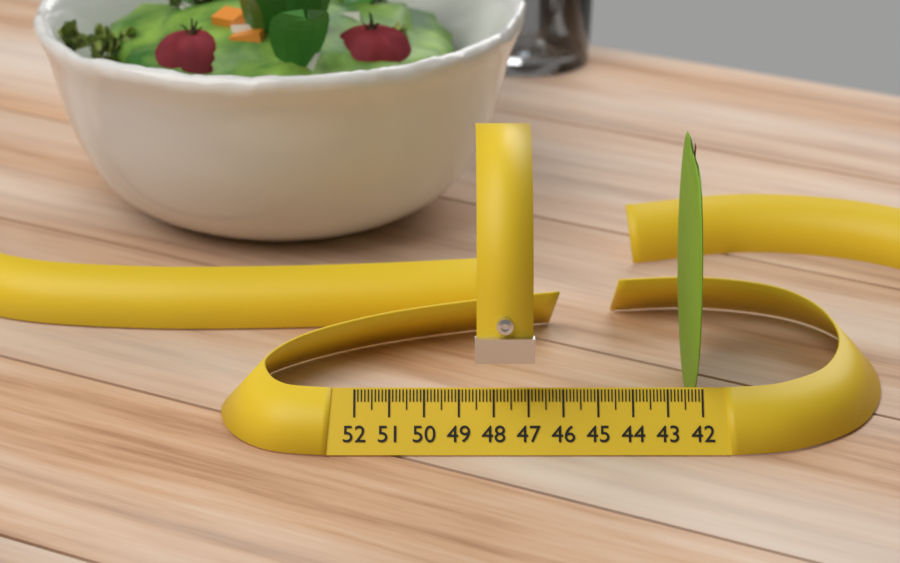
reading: 42.3 (no unit)
